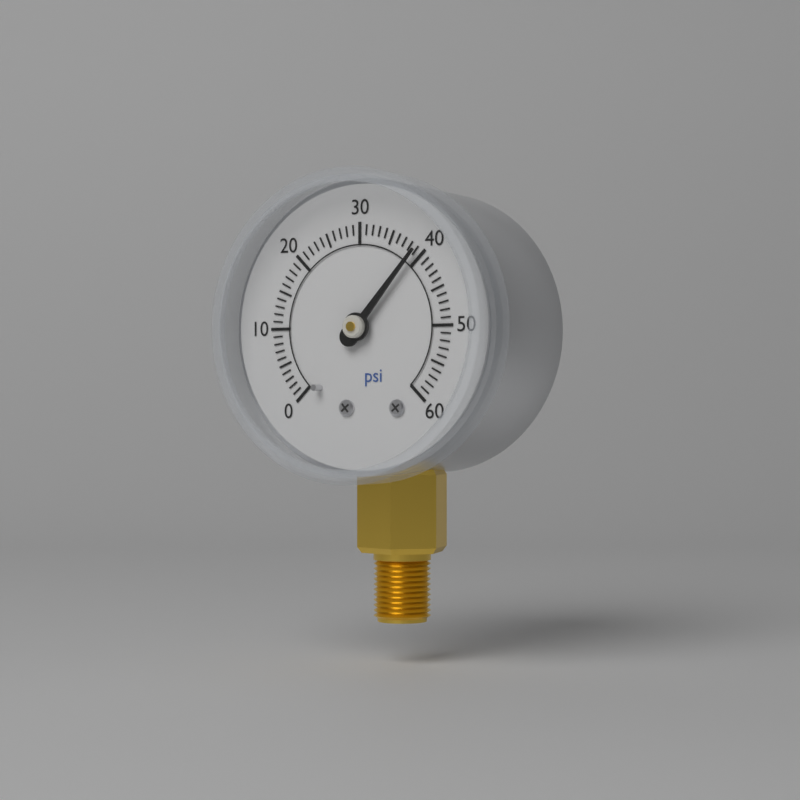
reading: 39 psi
